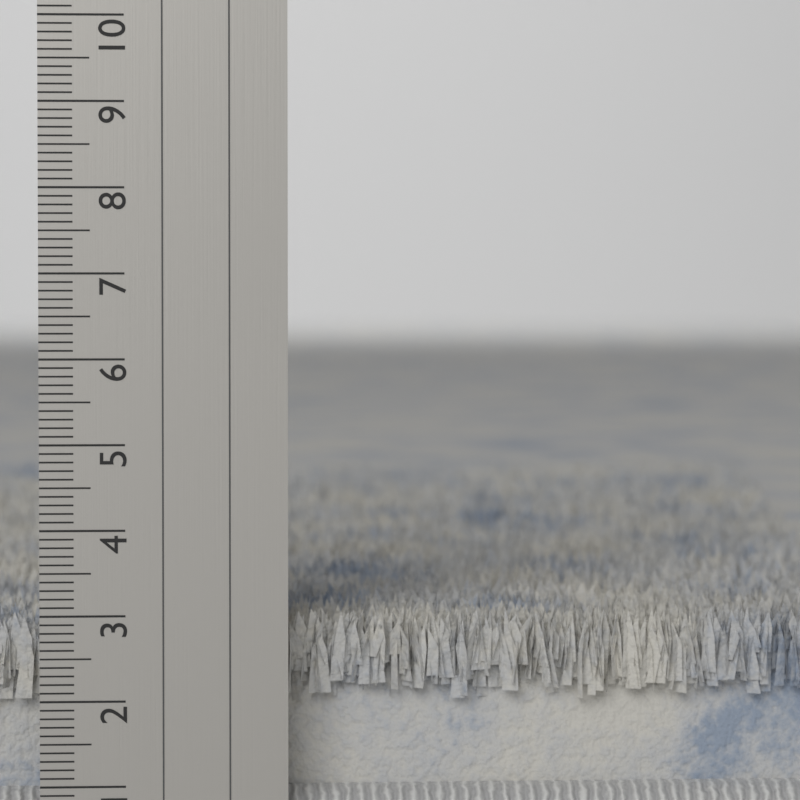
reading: 3.0 cm
